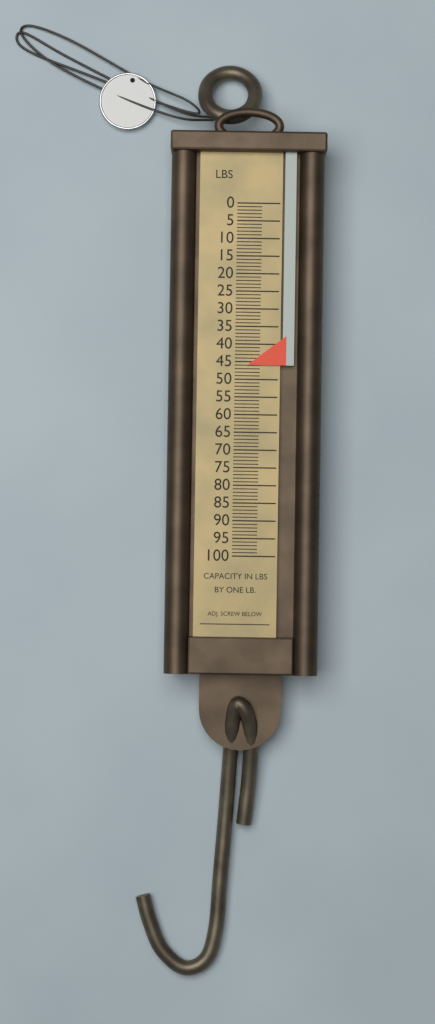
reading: 46 lb
